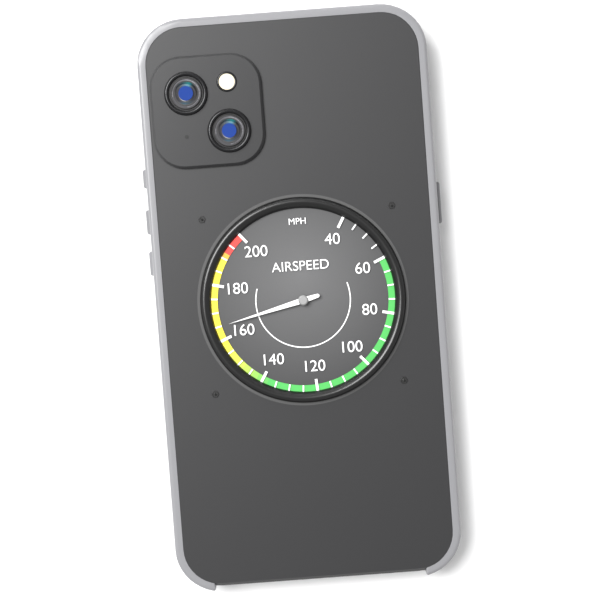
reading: 165 mph
